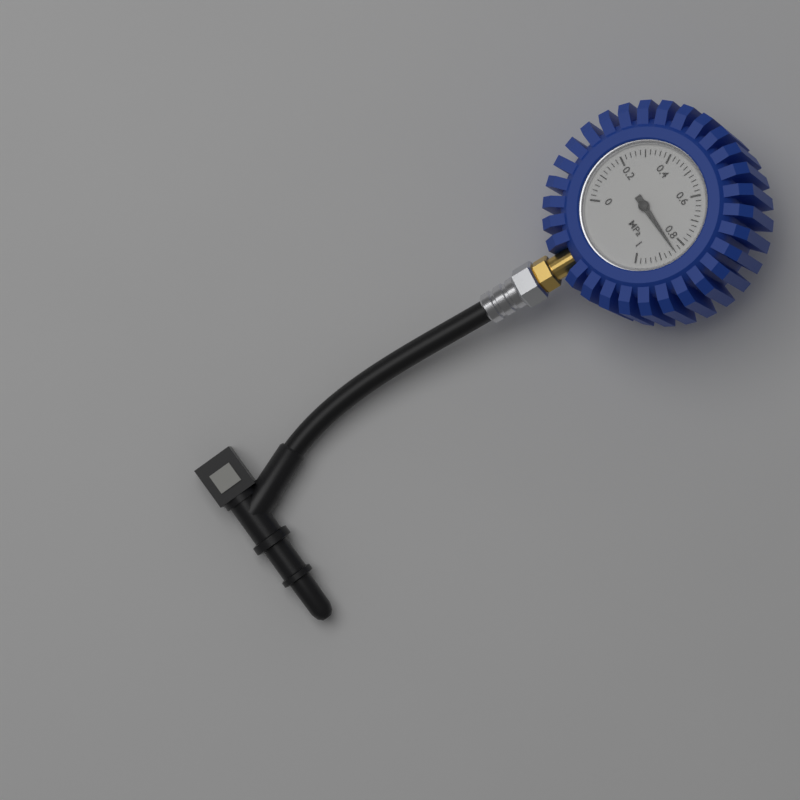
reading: 0.84 MPa
